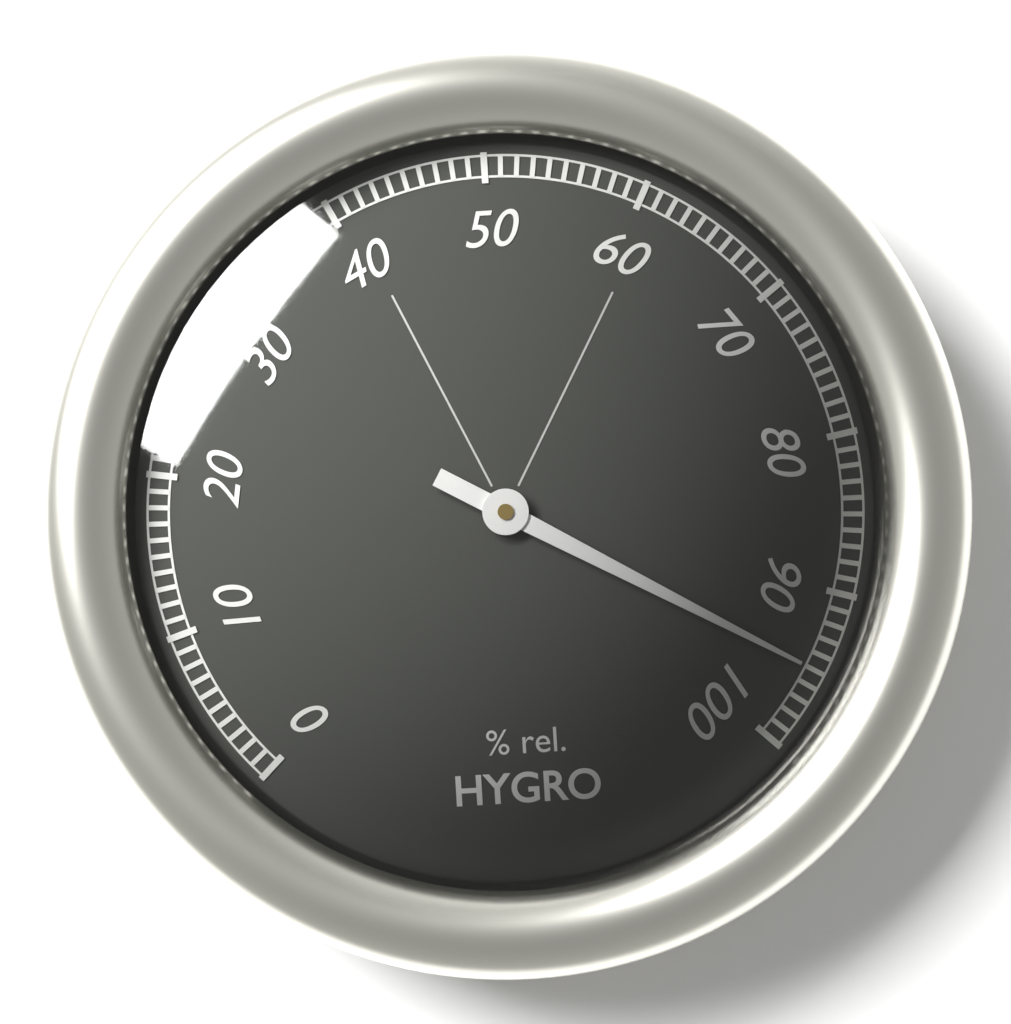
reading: 95 %
